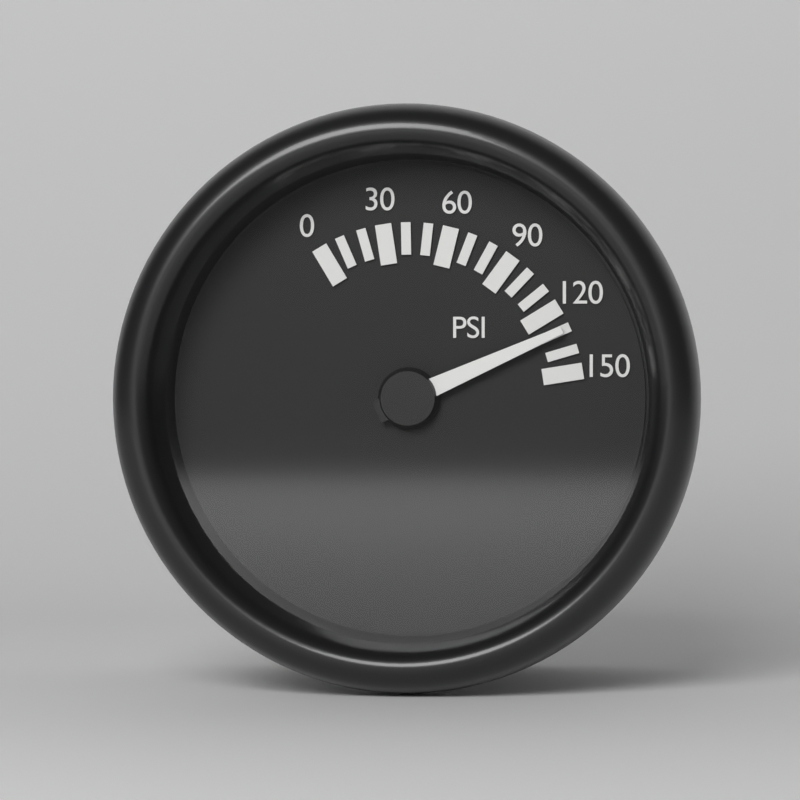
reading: 130 psi
